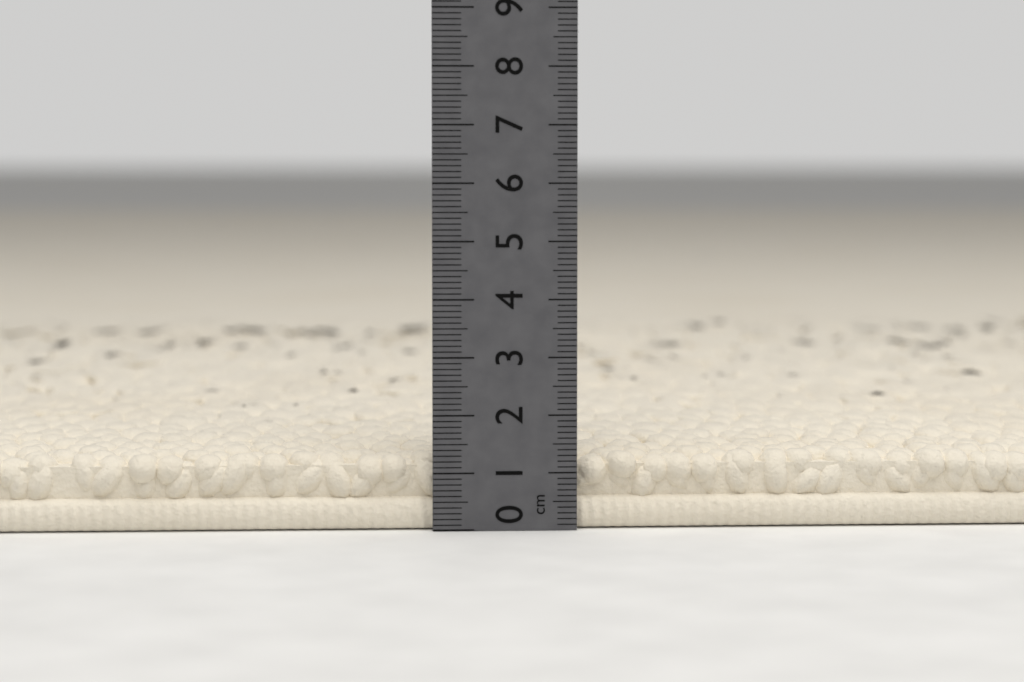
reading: 1.3 cm
